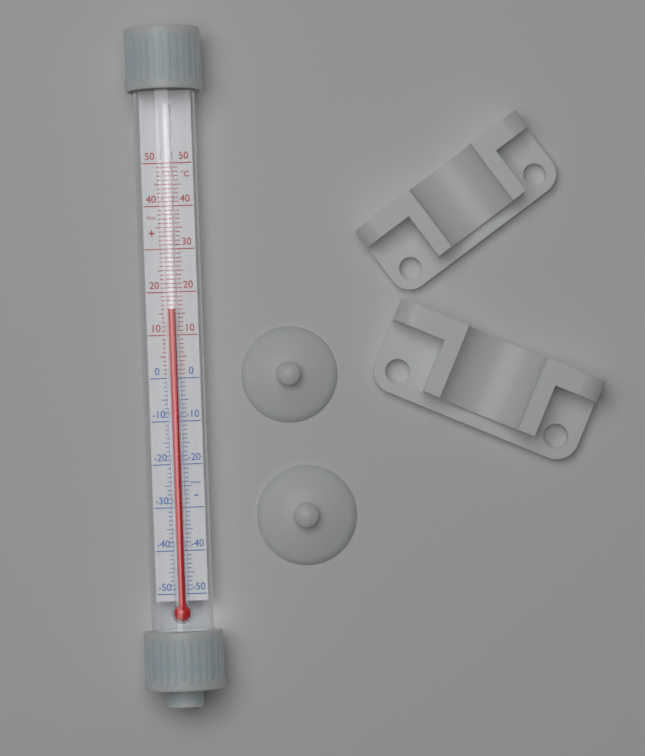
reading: 16 °C
